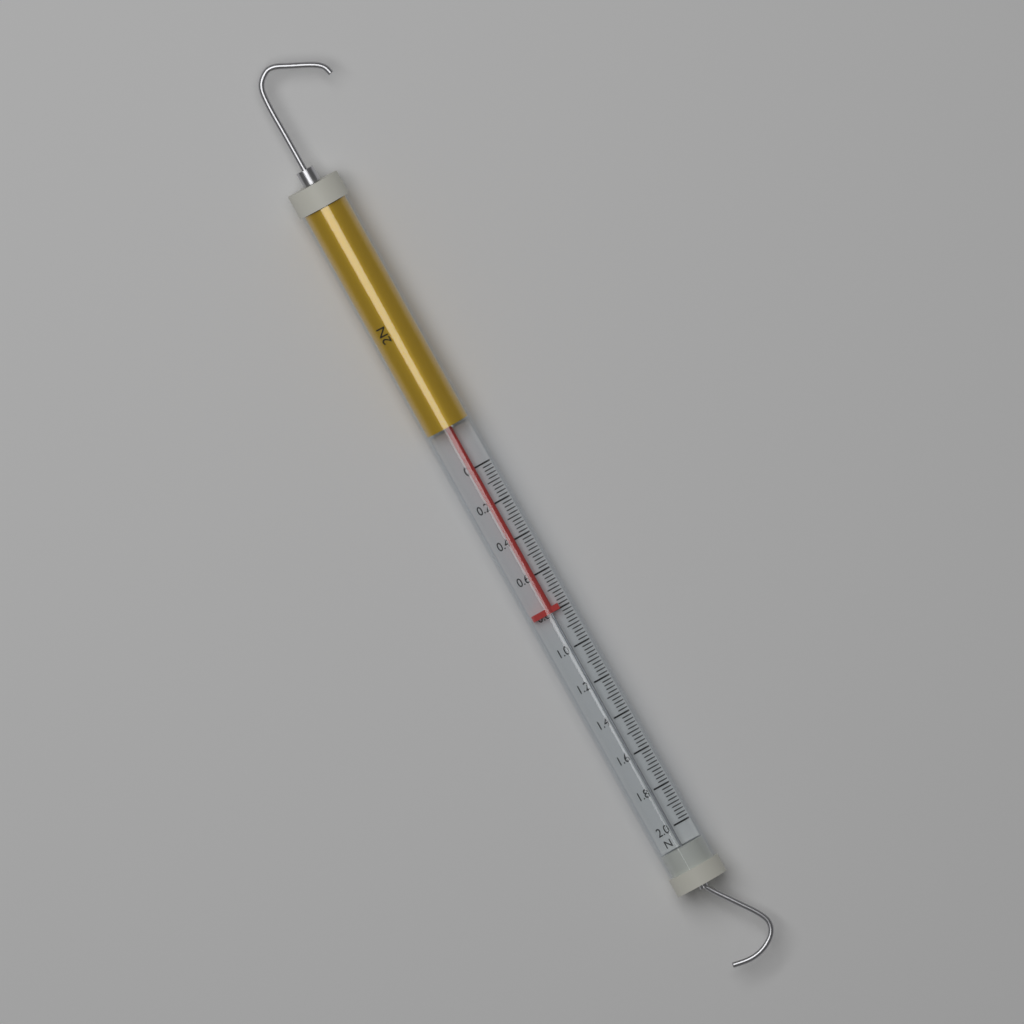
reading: 0.80 N
